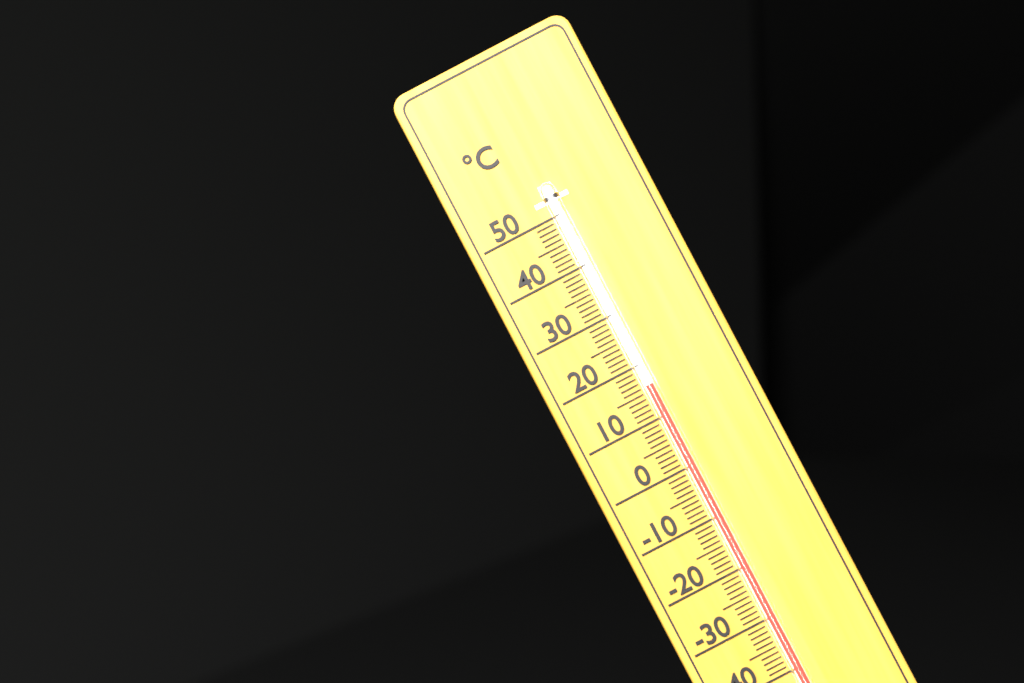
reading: 16 °C
